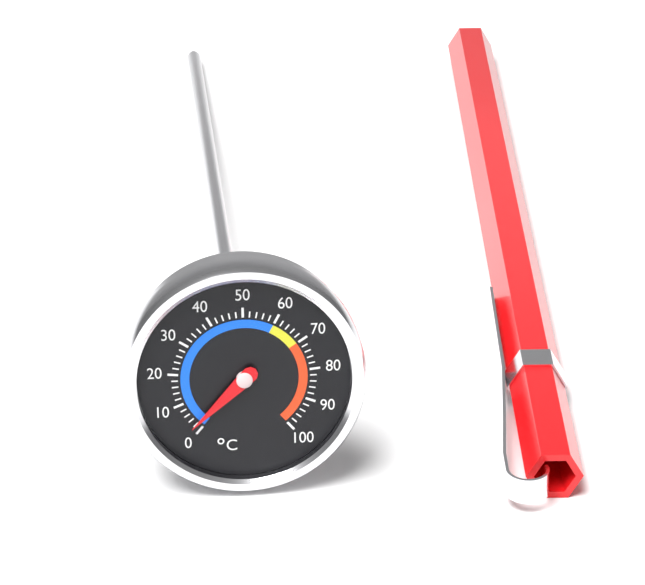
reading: 2 °C
